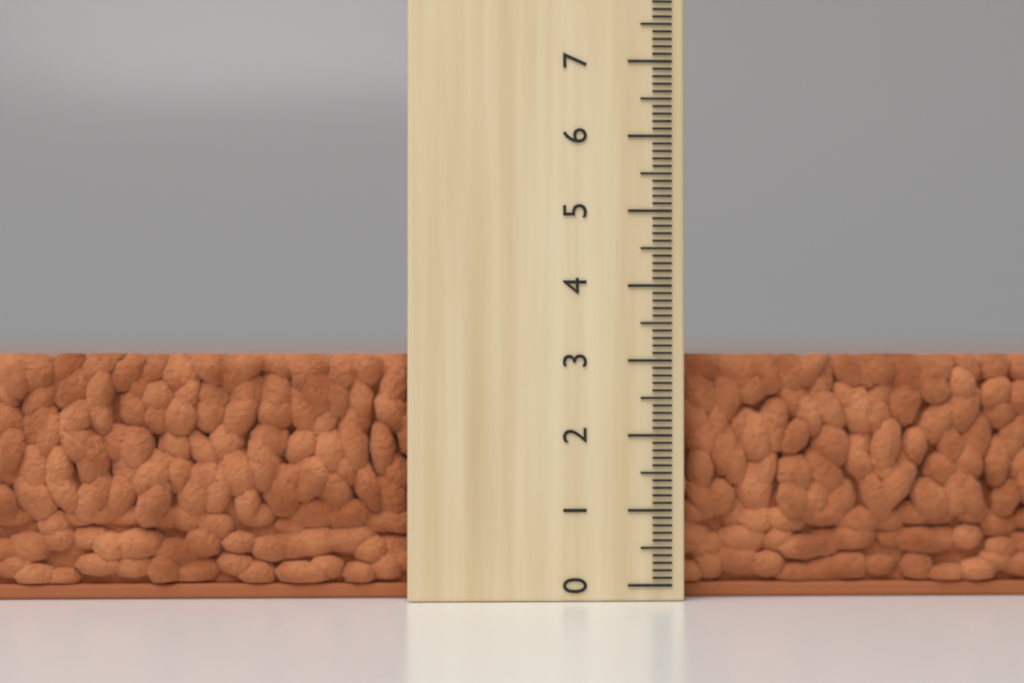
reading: 3.1 (no unit)
